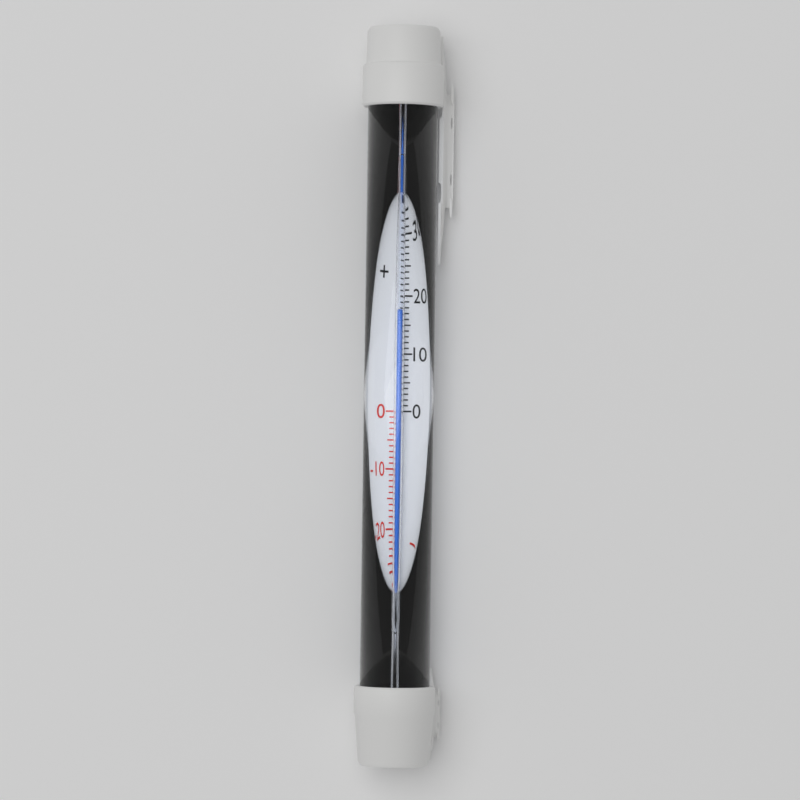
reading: 18 °C
